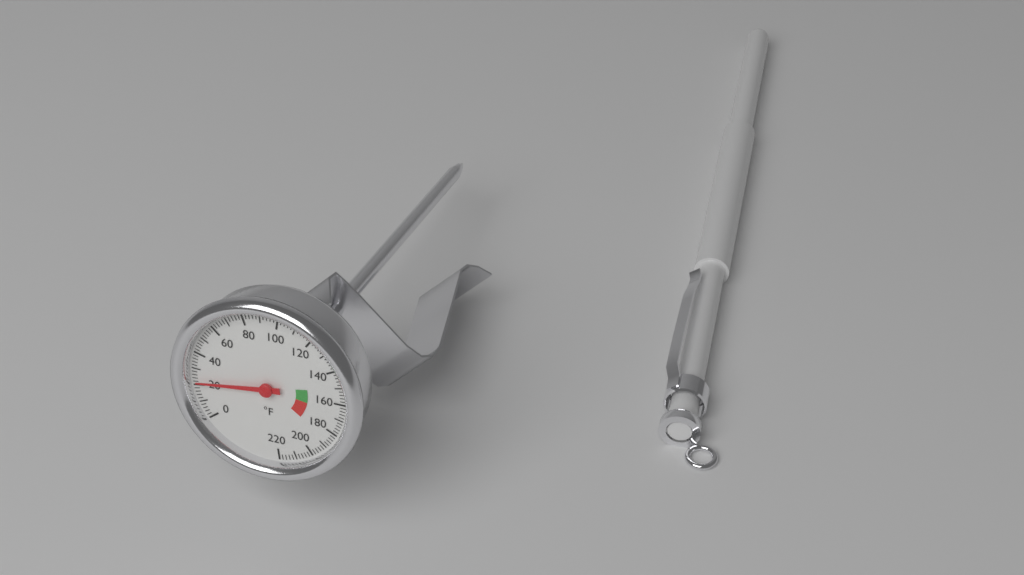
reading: 22 °F
